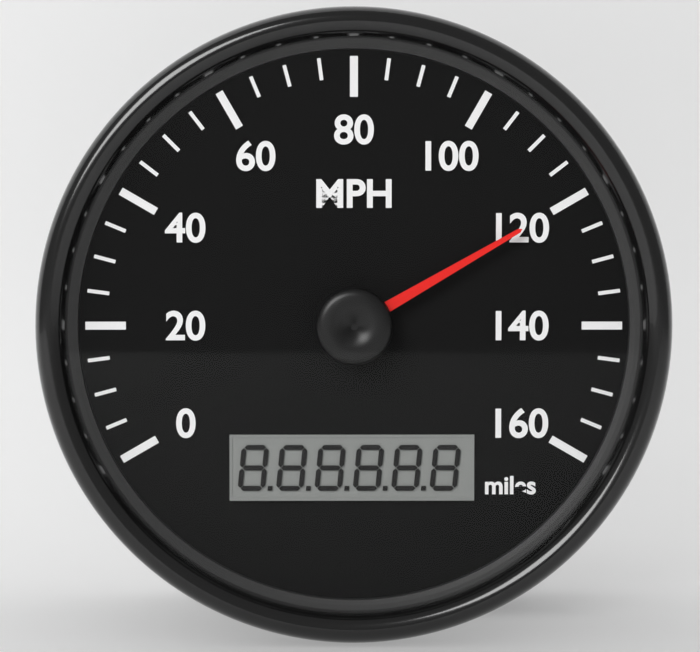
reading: 120 mph
